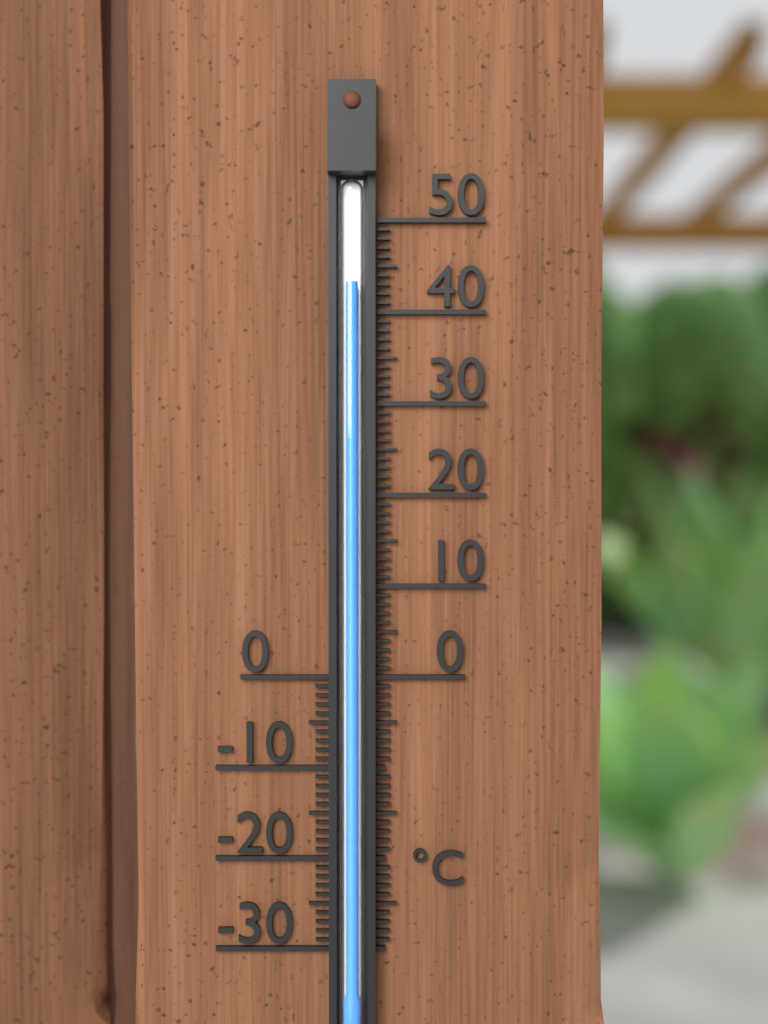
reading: 43 °C
